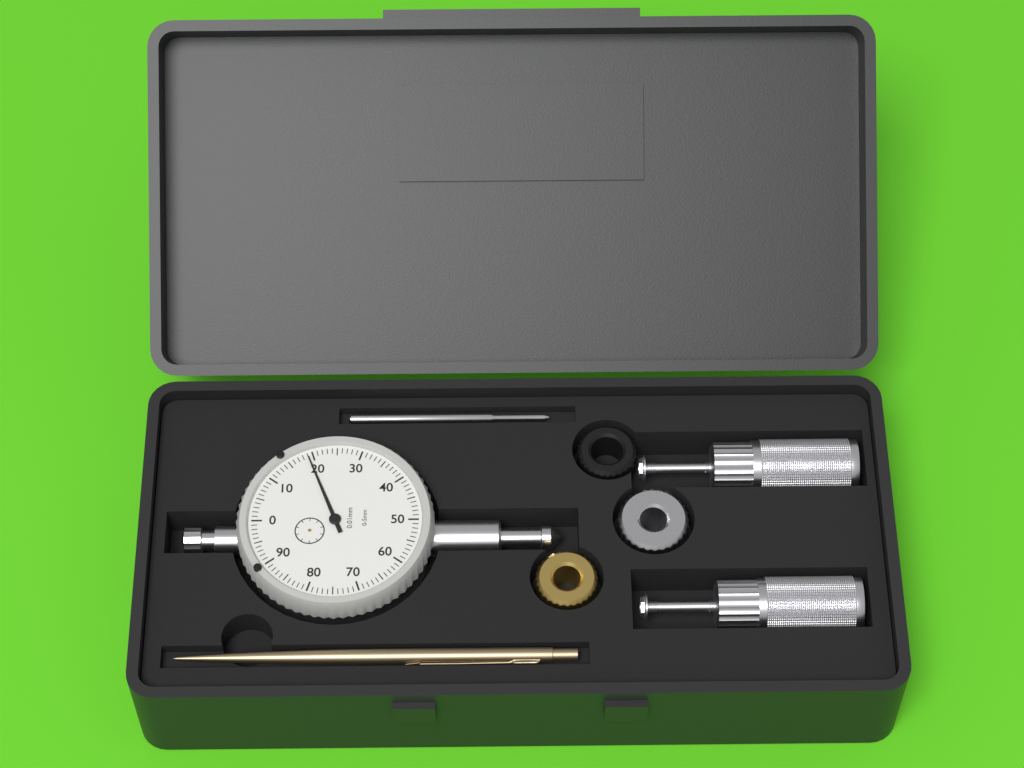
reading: 0.19 mm
